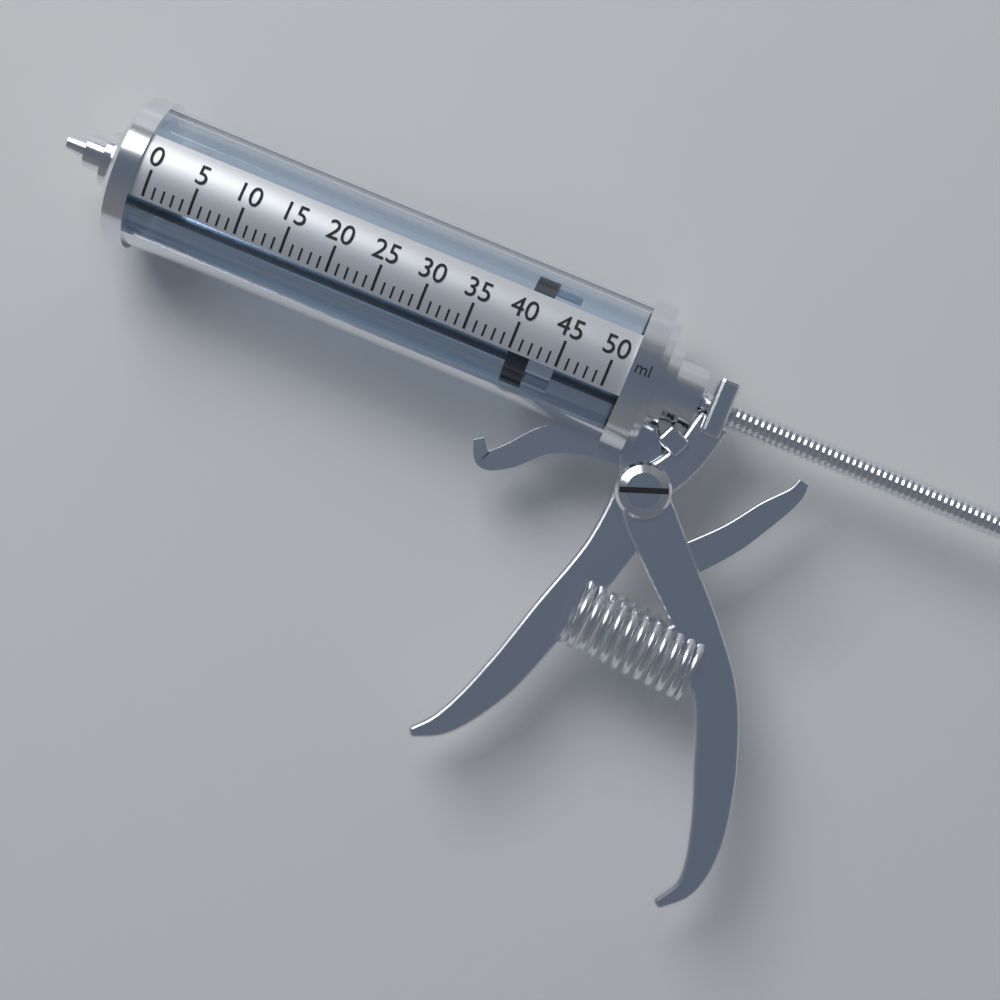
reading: 40 ml
